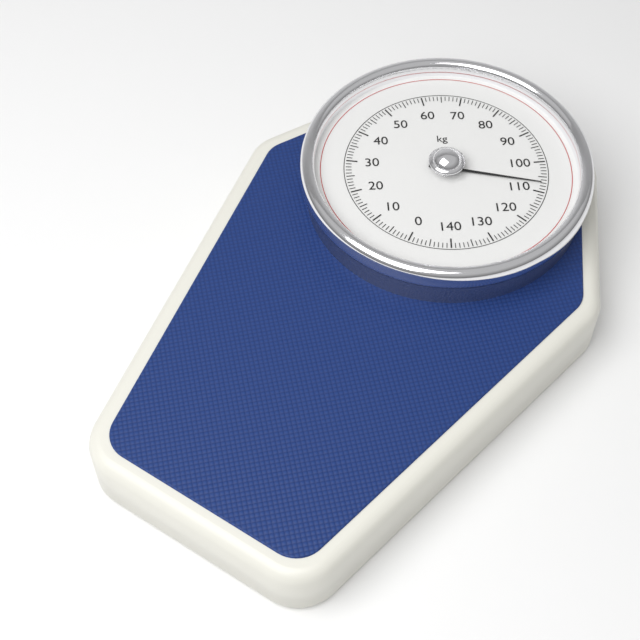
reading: 107 kg
